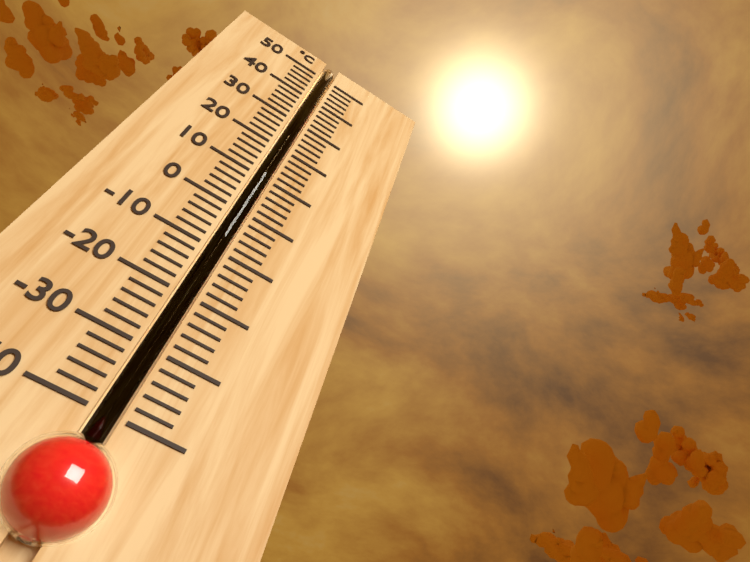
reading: 40 °C
